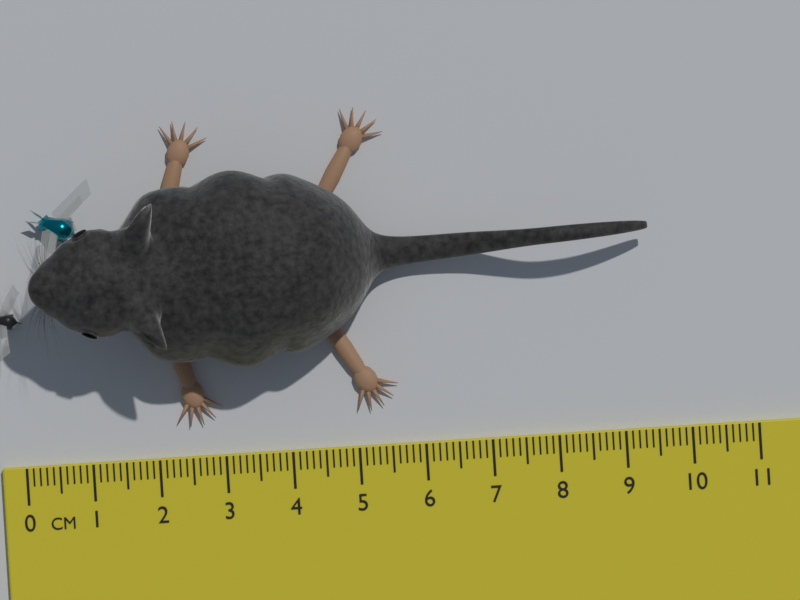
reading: 9.5 cm
